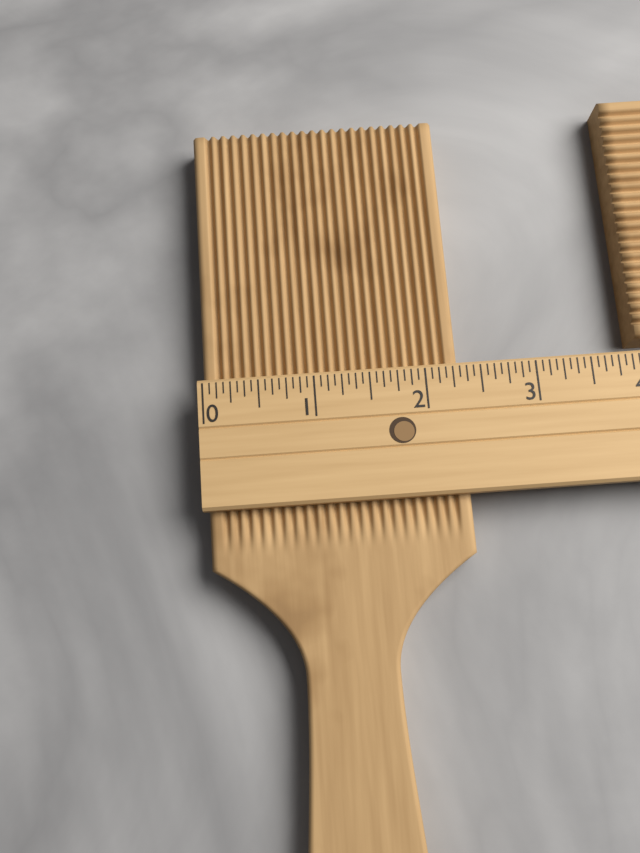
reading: 2.3125 (no unit)
